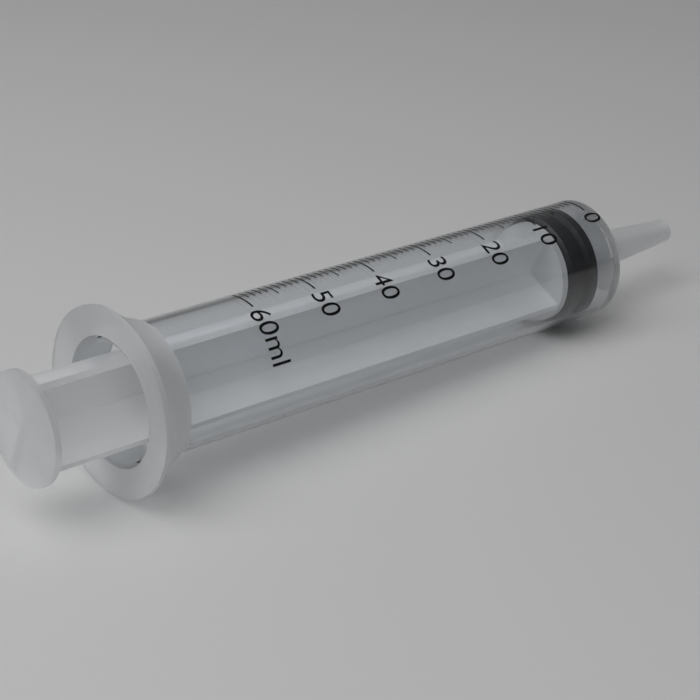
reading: 2 ml
